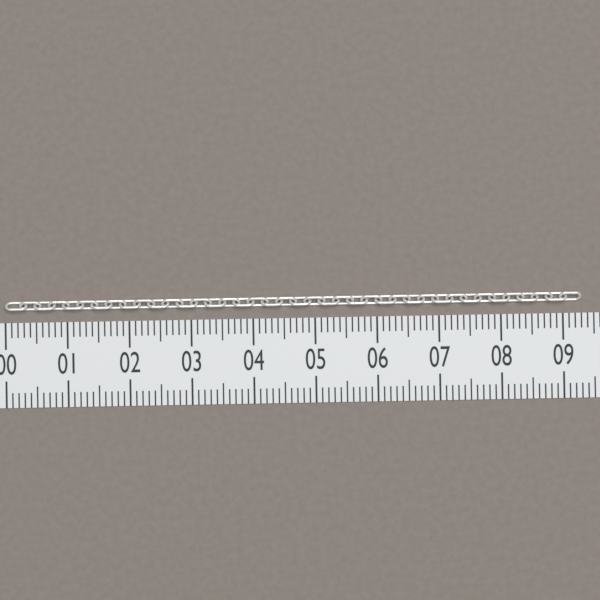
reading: 9.3 (no unit)
